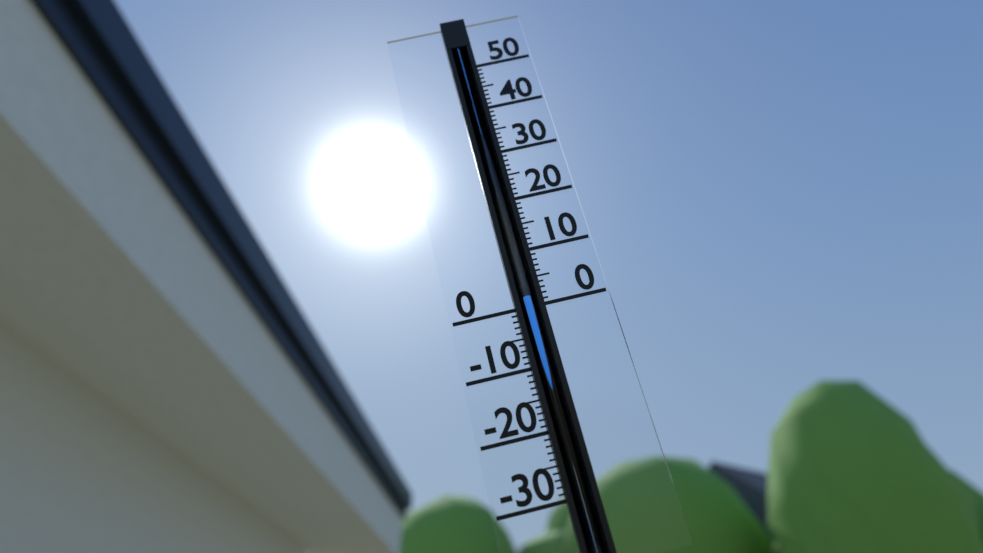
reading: 2 (no unit)
